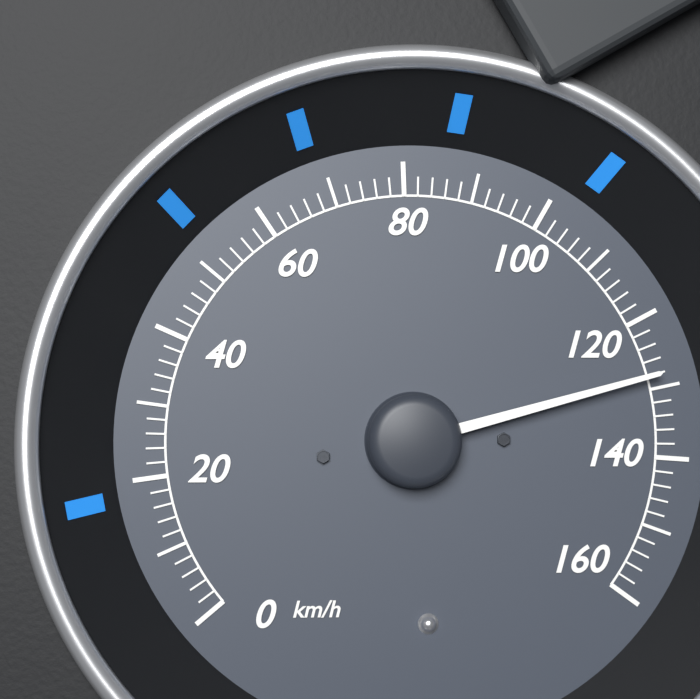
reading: 128 km/h
